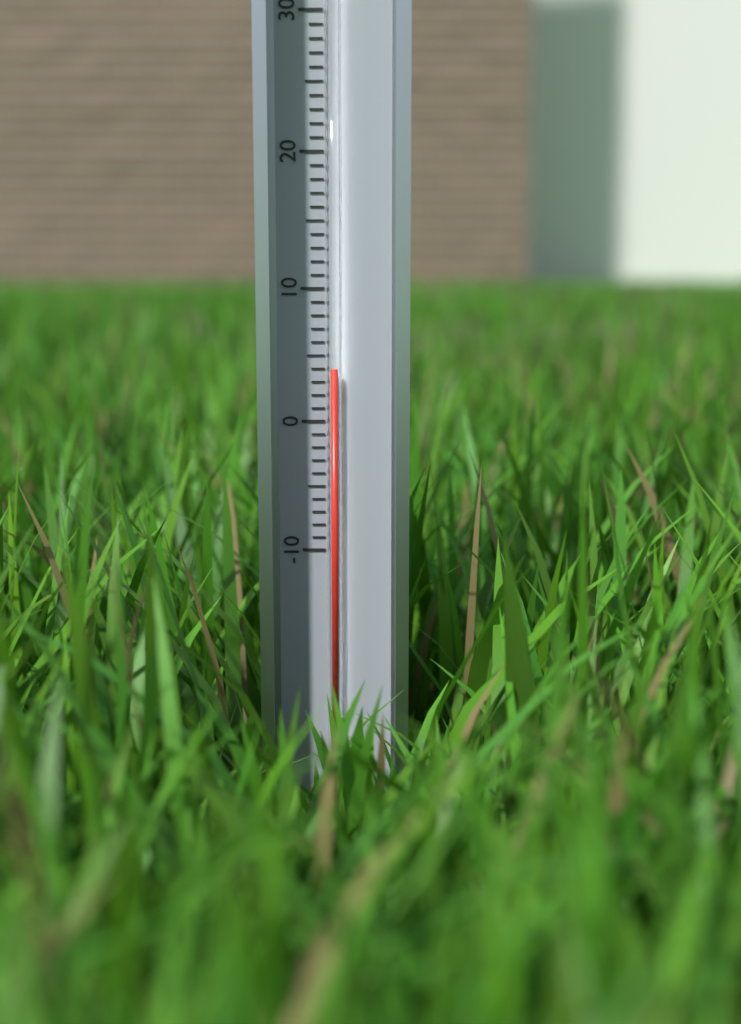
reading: 4 °C
